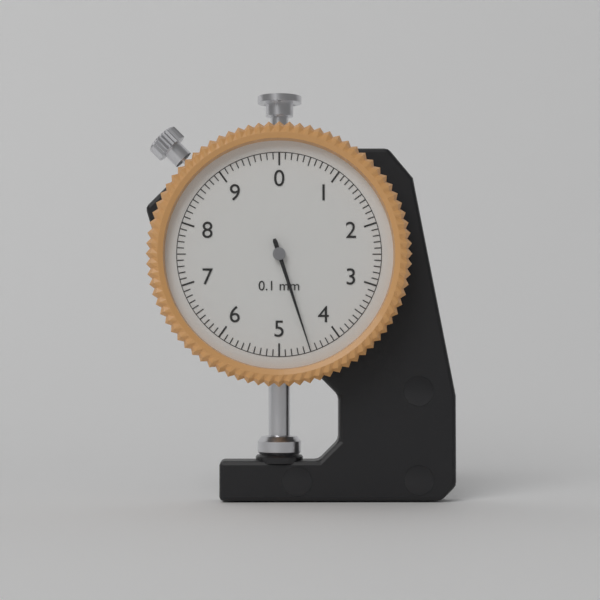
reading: 4.5 mm
